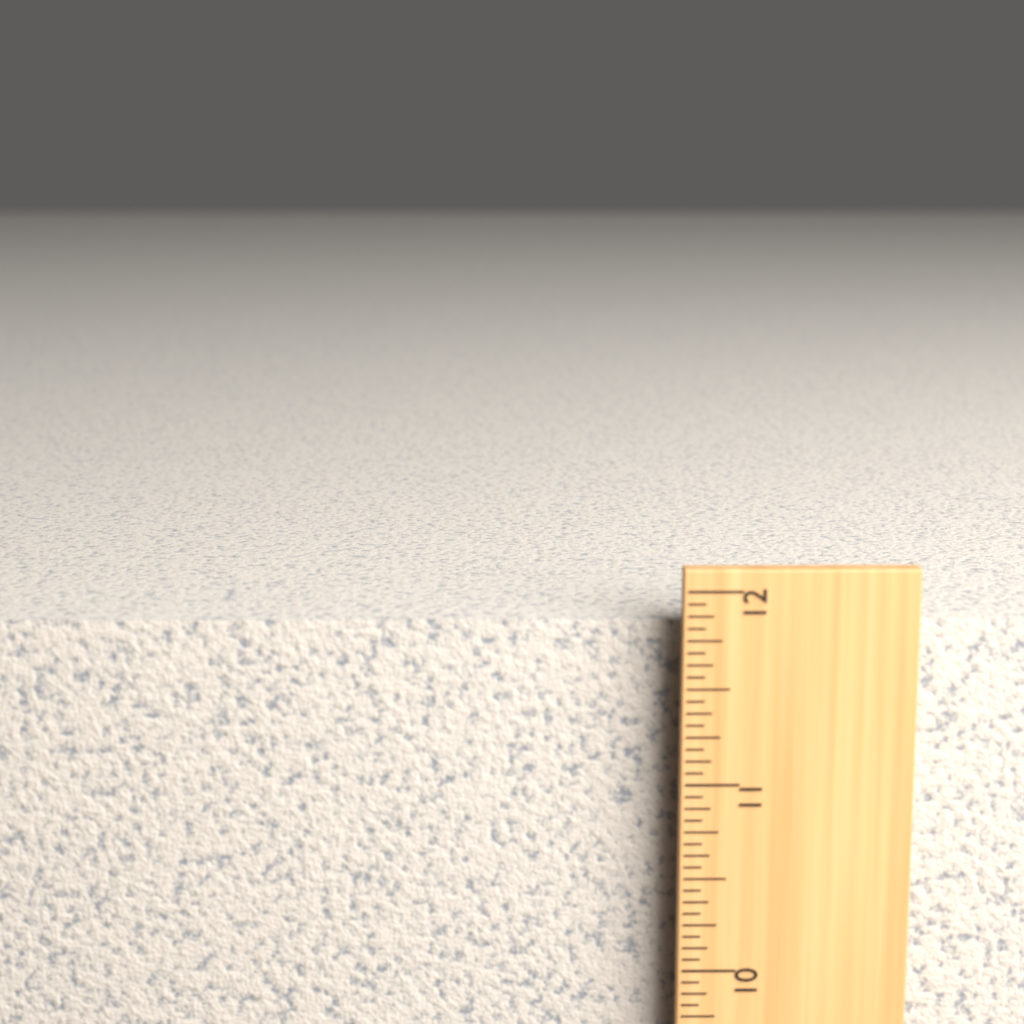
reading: 11.8125 in
